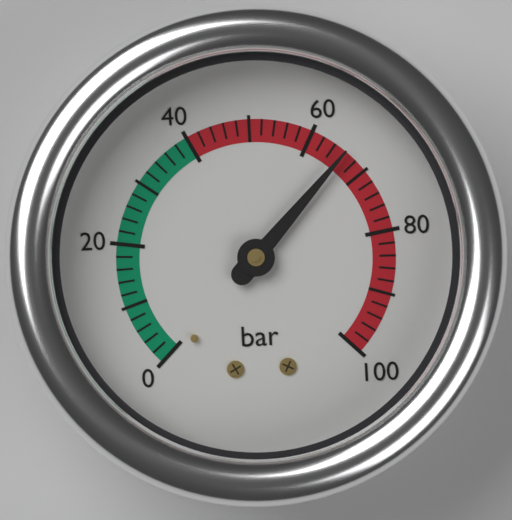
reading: 66 bar
